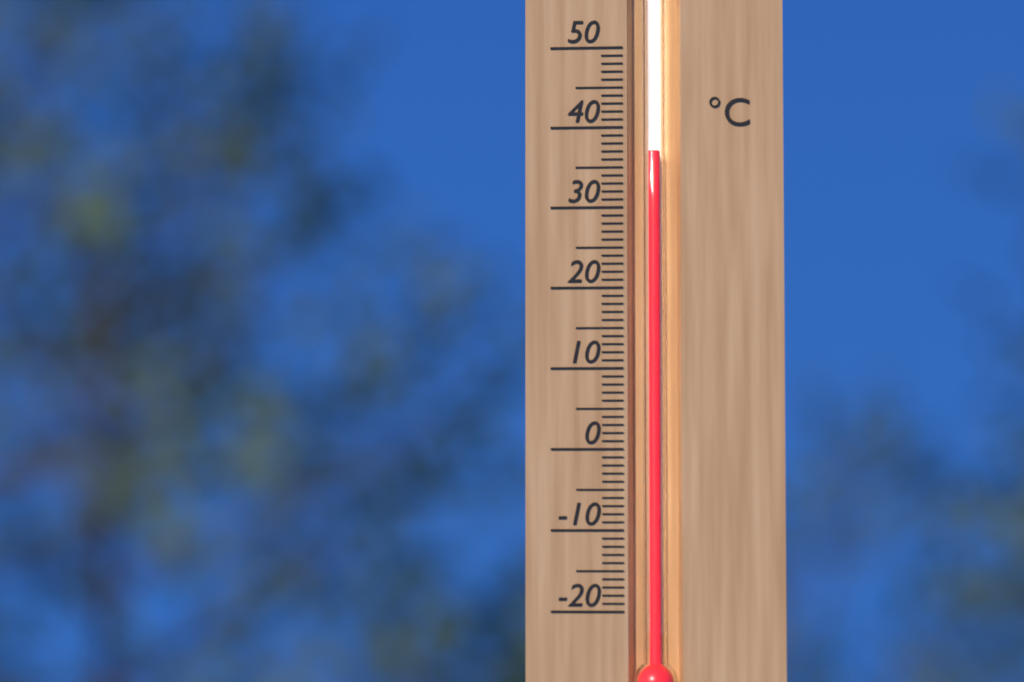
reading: 37 °C
